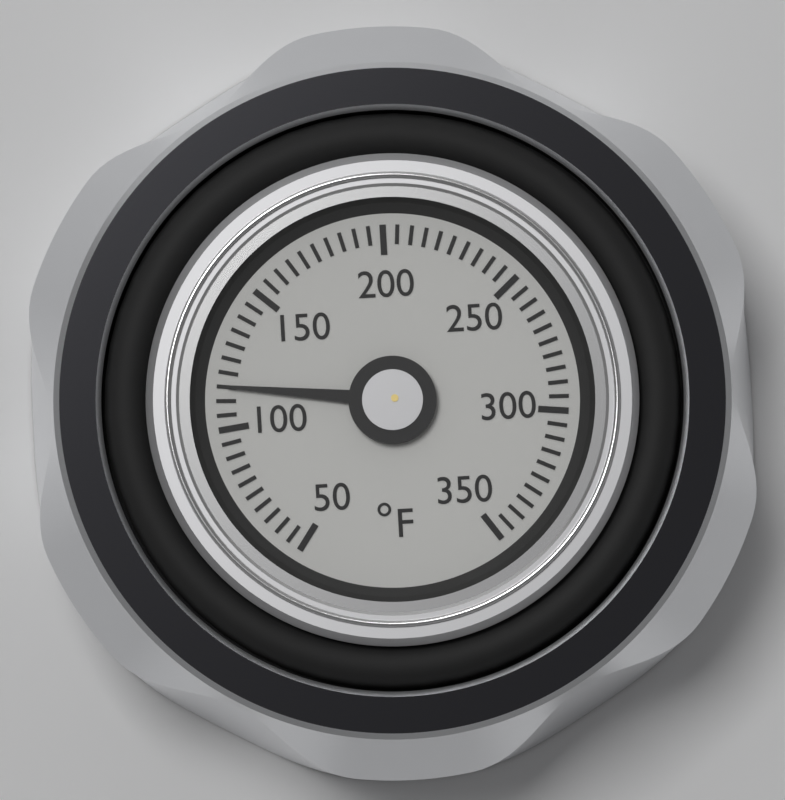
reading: 115 °F
